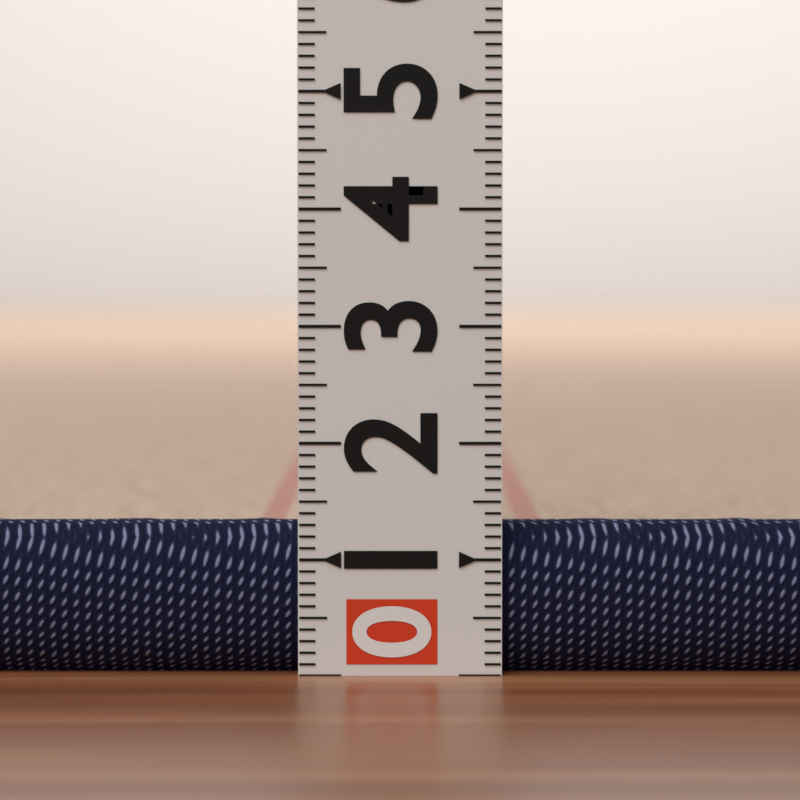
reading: 1.3 (no unit)
